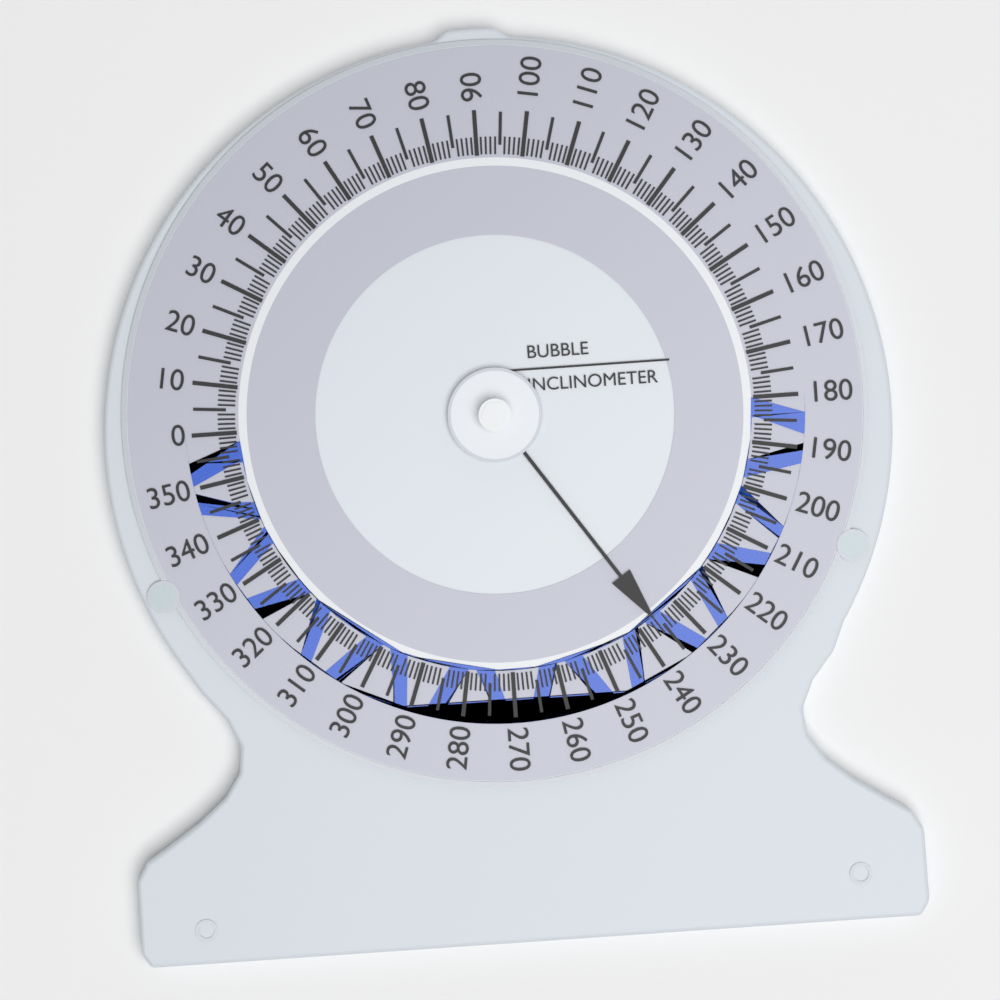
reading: 236 (no unit)
